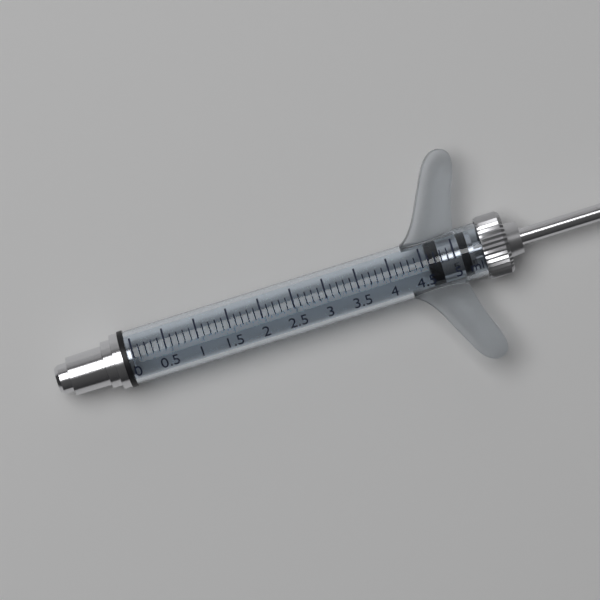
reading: 4.6 ml
